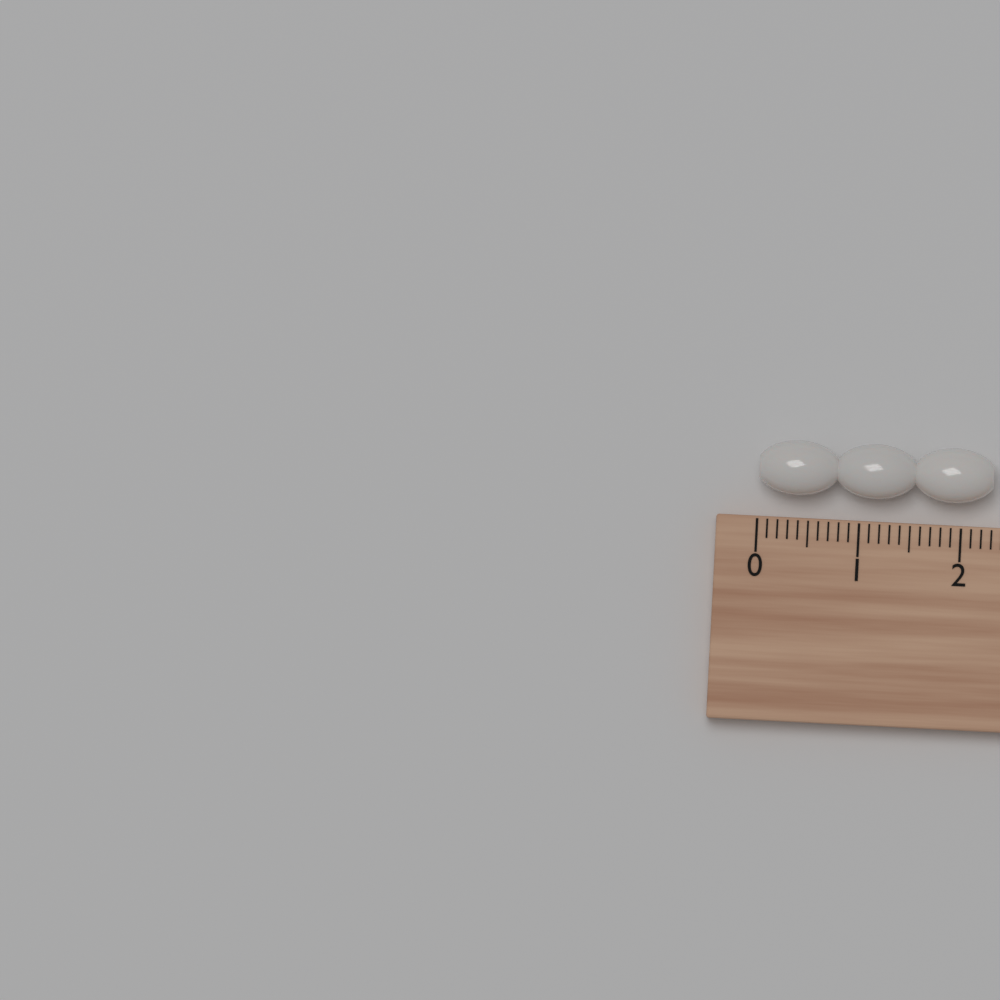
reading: 2.3 cm
